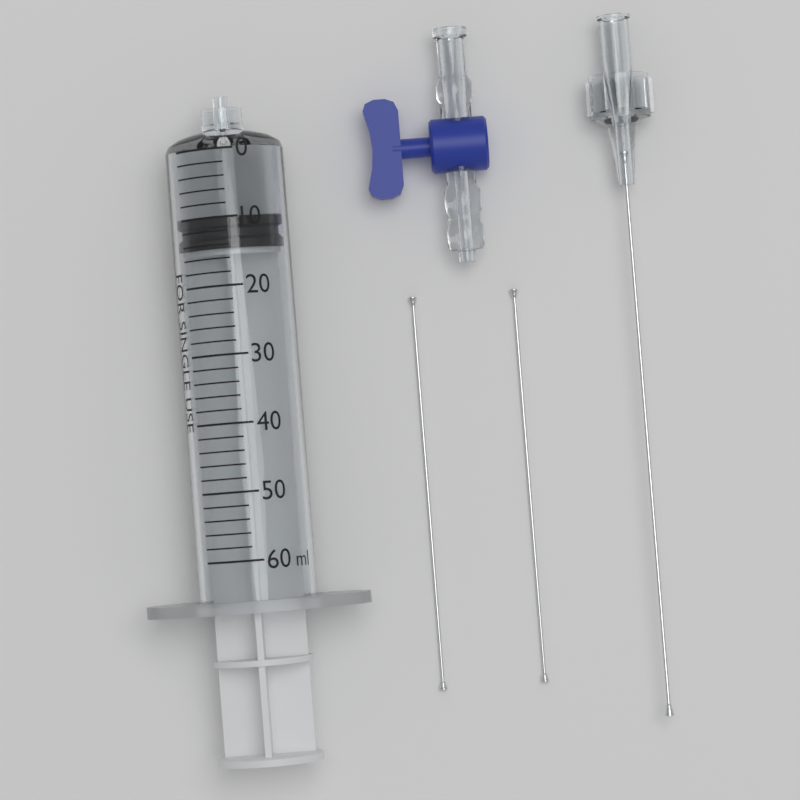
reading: 10 ml
